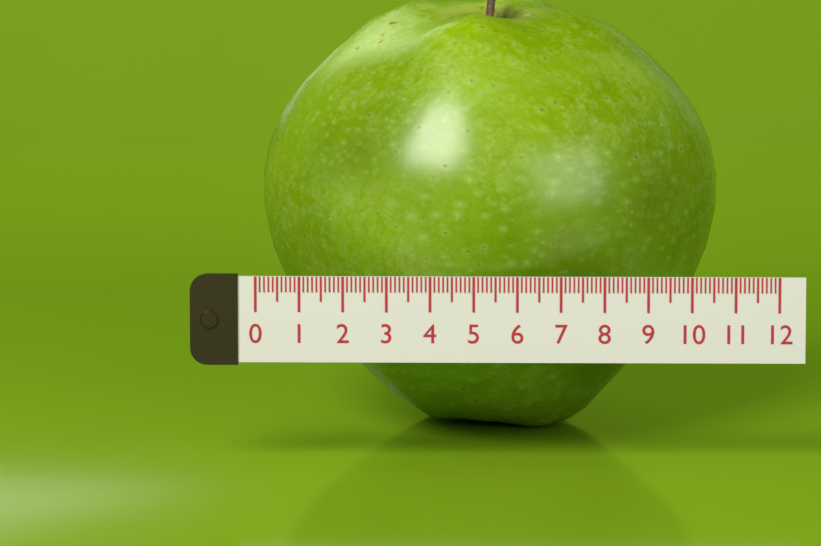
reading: 10.7 (no unit)
